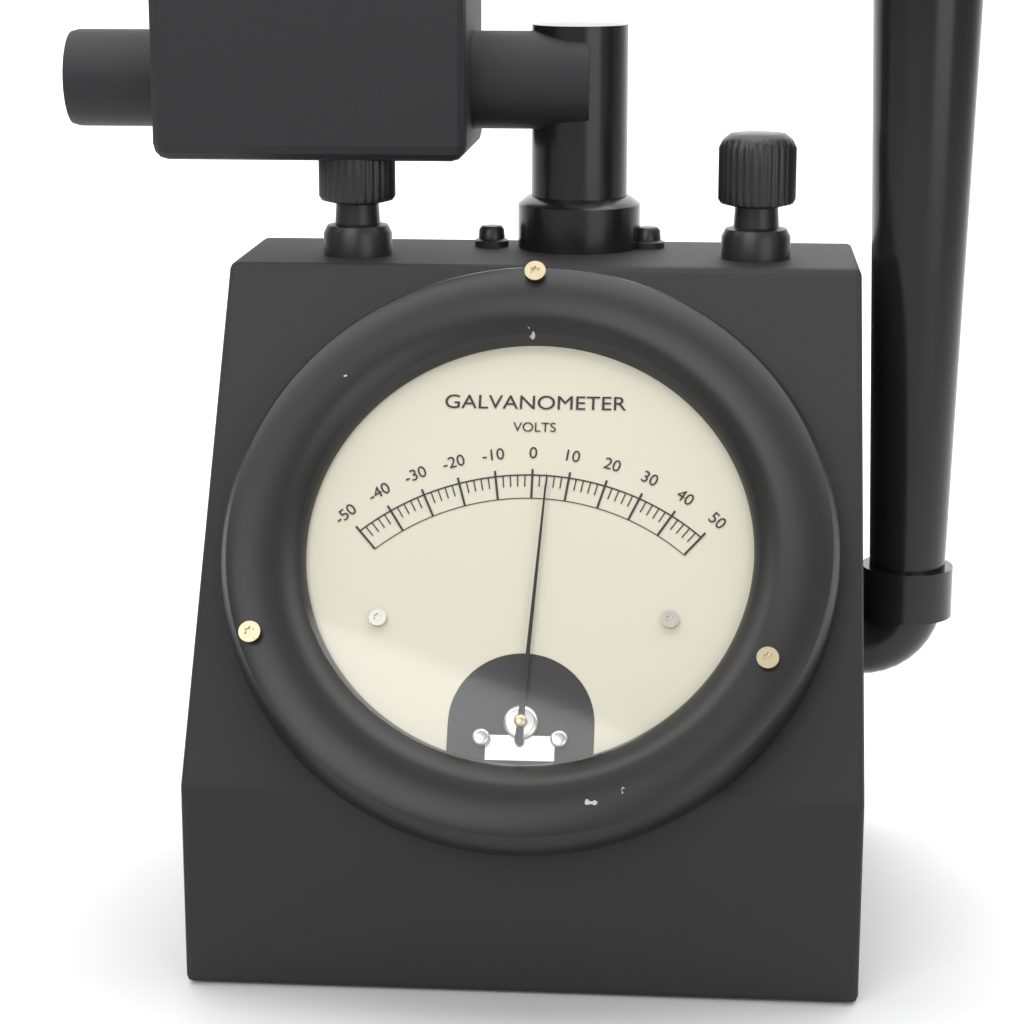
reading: 4 V
